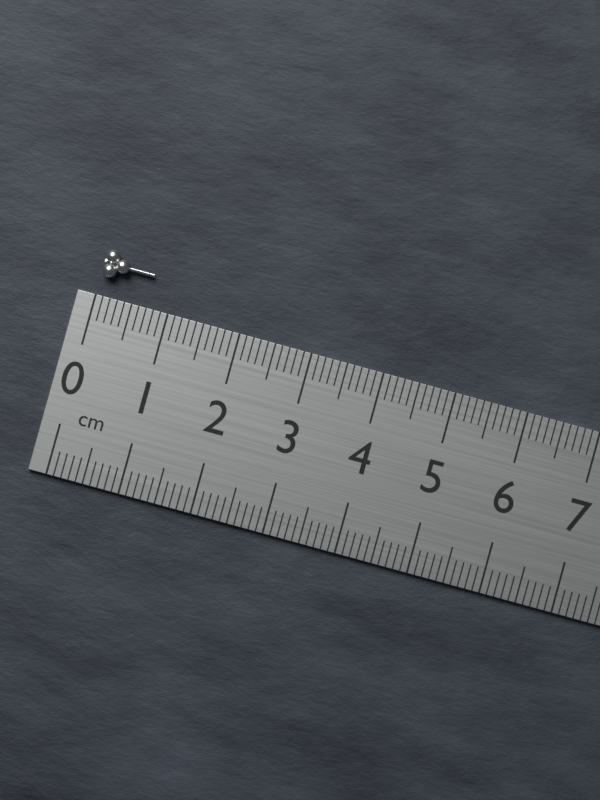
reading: 0.7 cm
